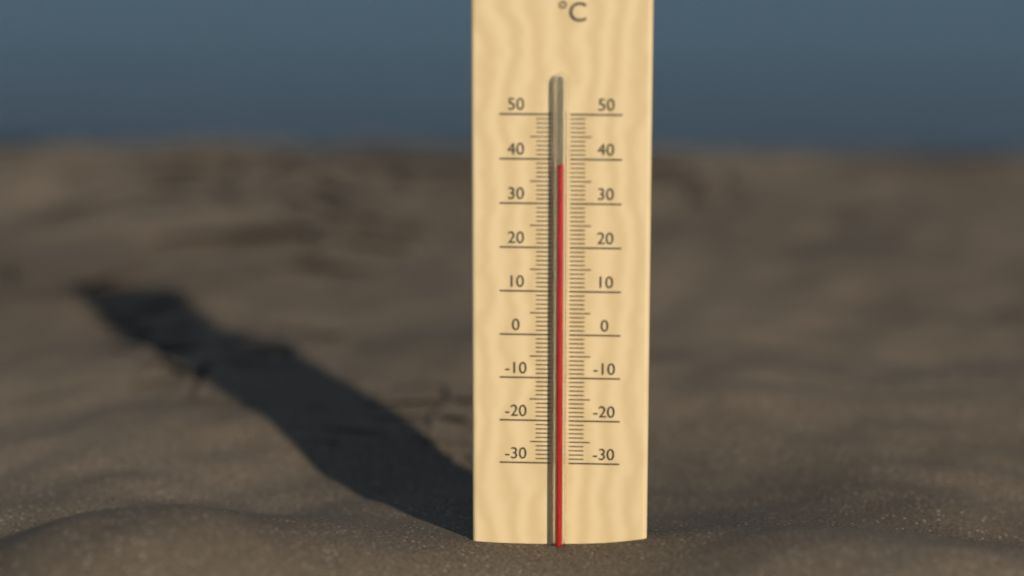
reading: 39 °C
